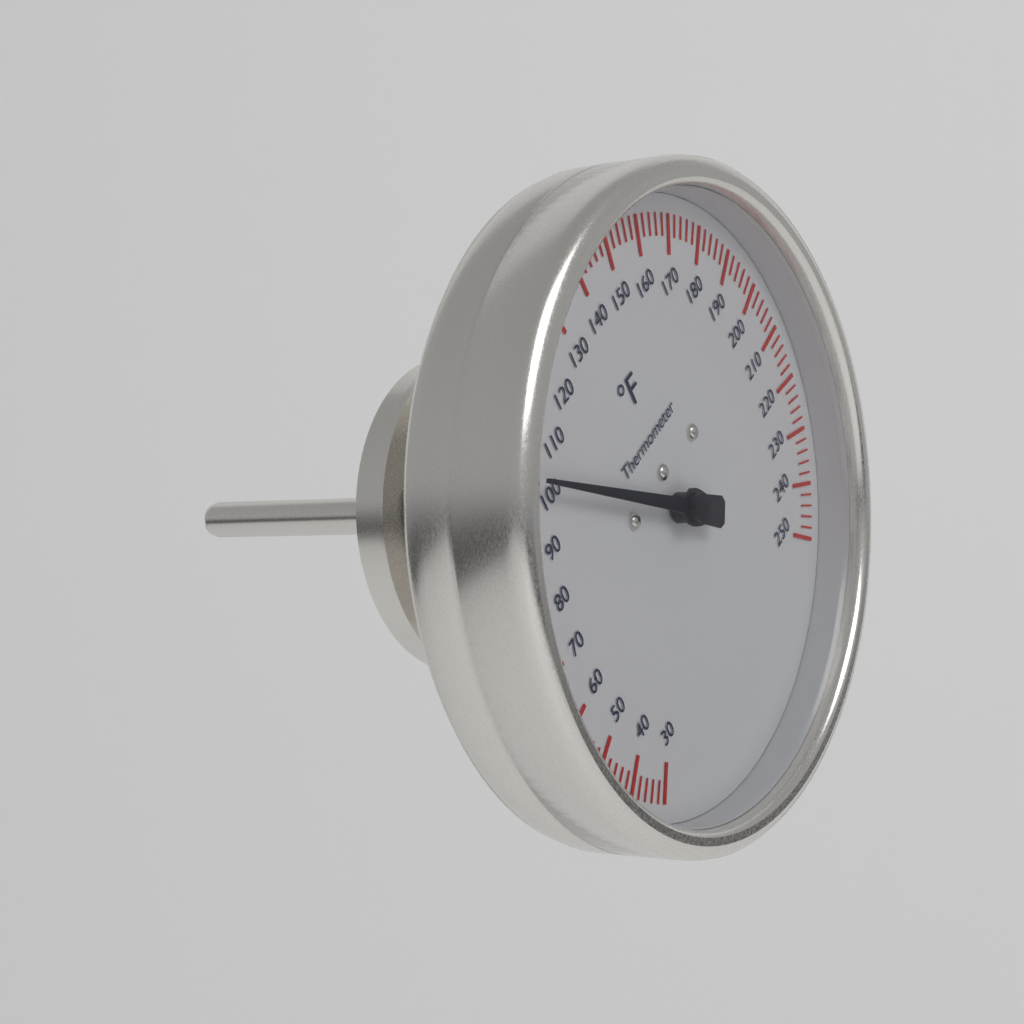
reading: 102 °F
